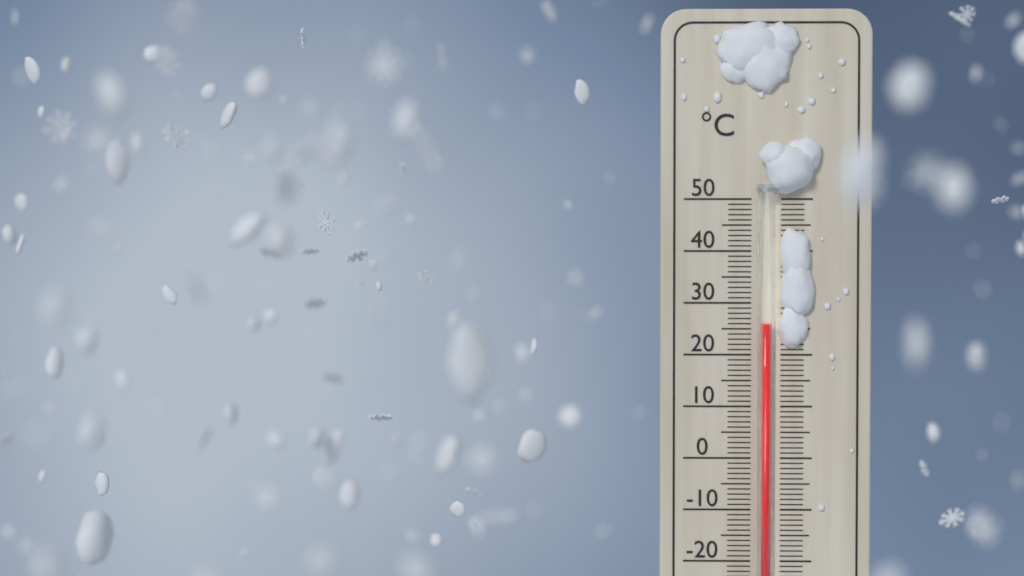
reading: 26 °C
